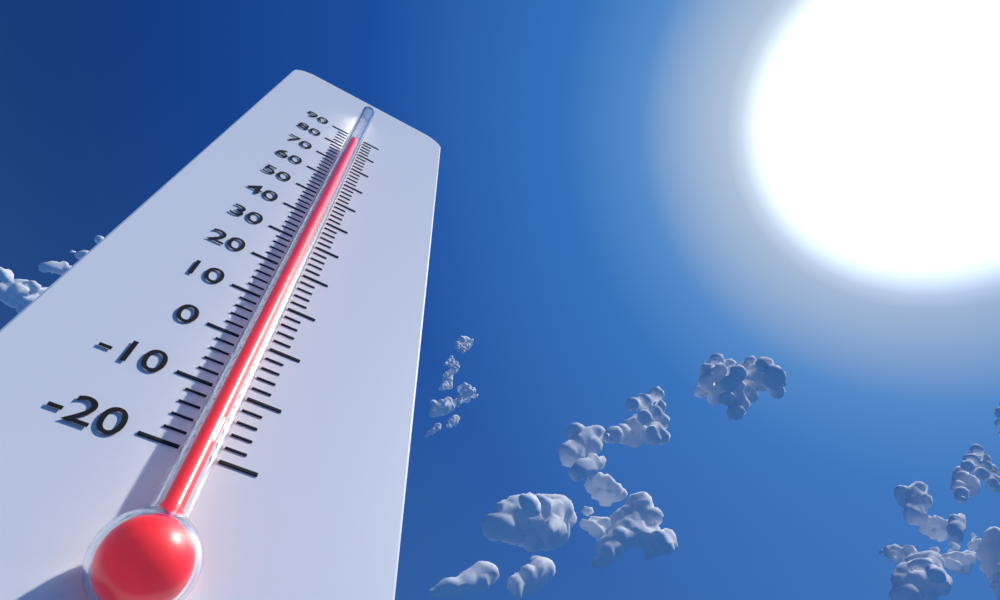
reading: 80 (no unit)
